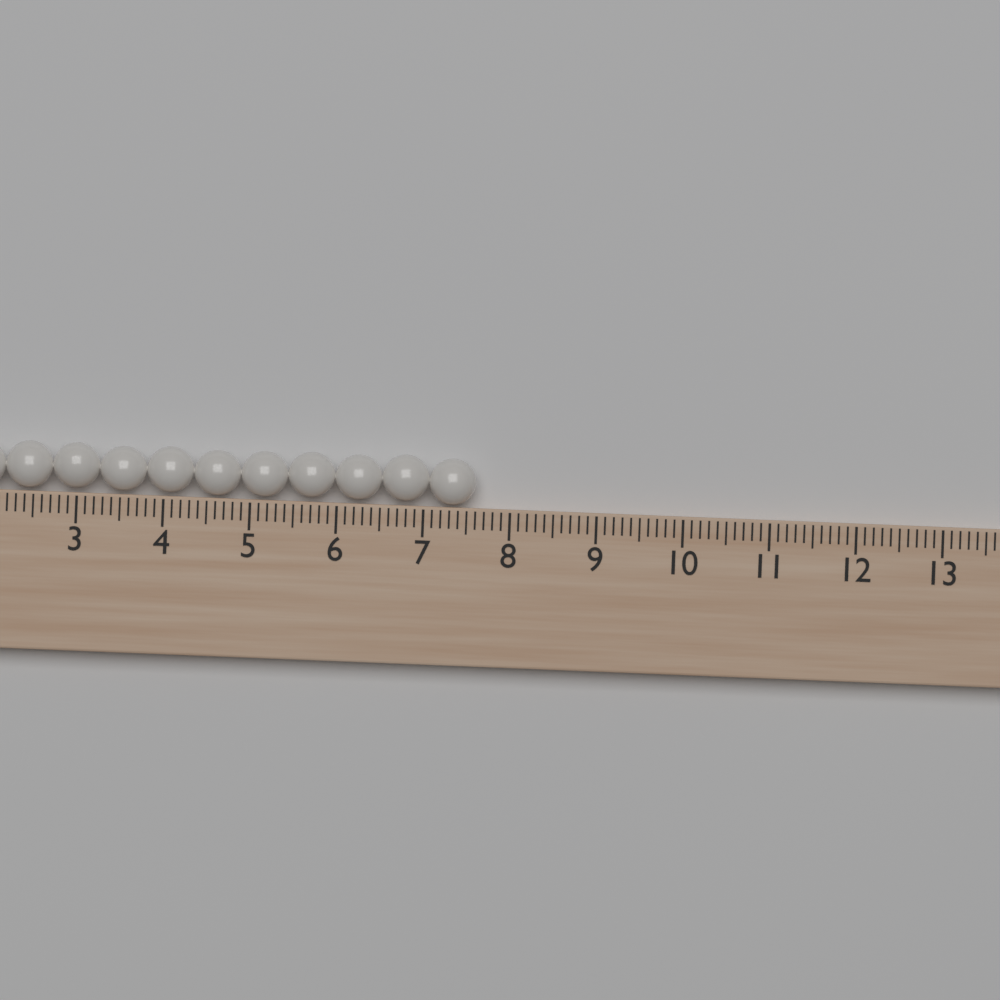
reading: 7.6 (no unit)
